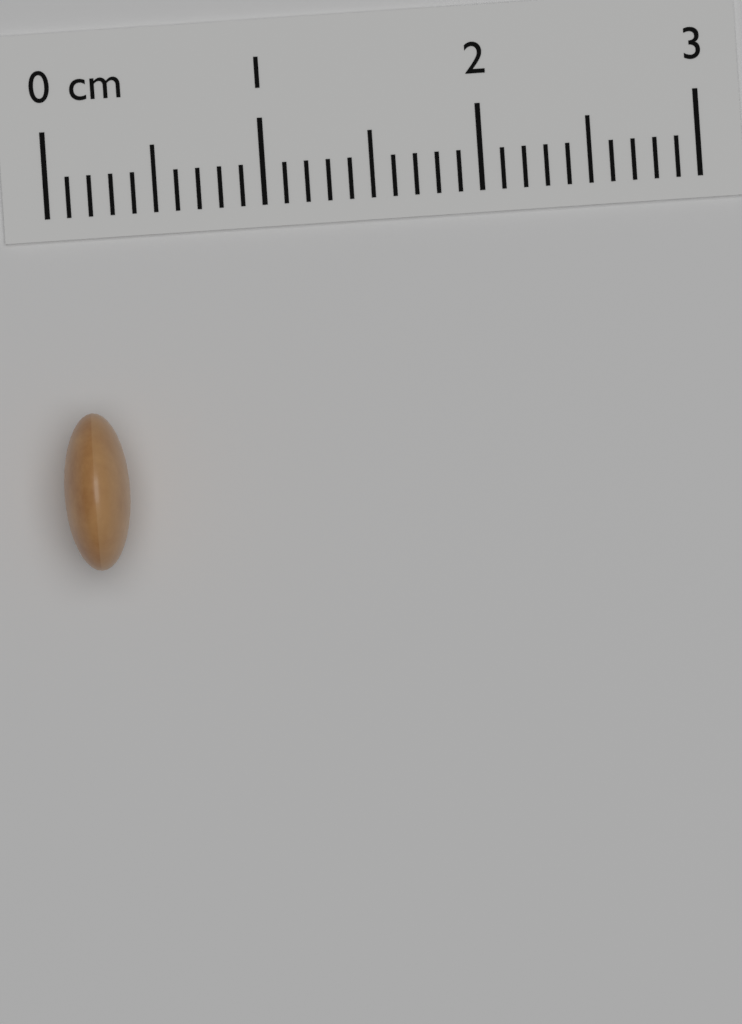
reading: 0.3 cm
